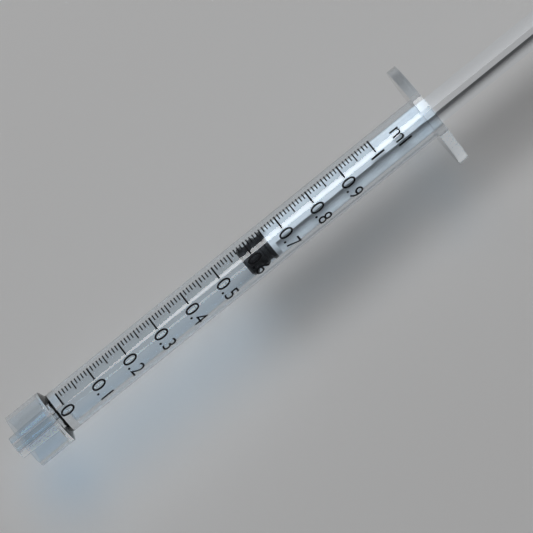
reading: 0.57 ml
